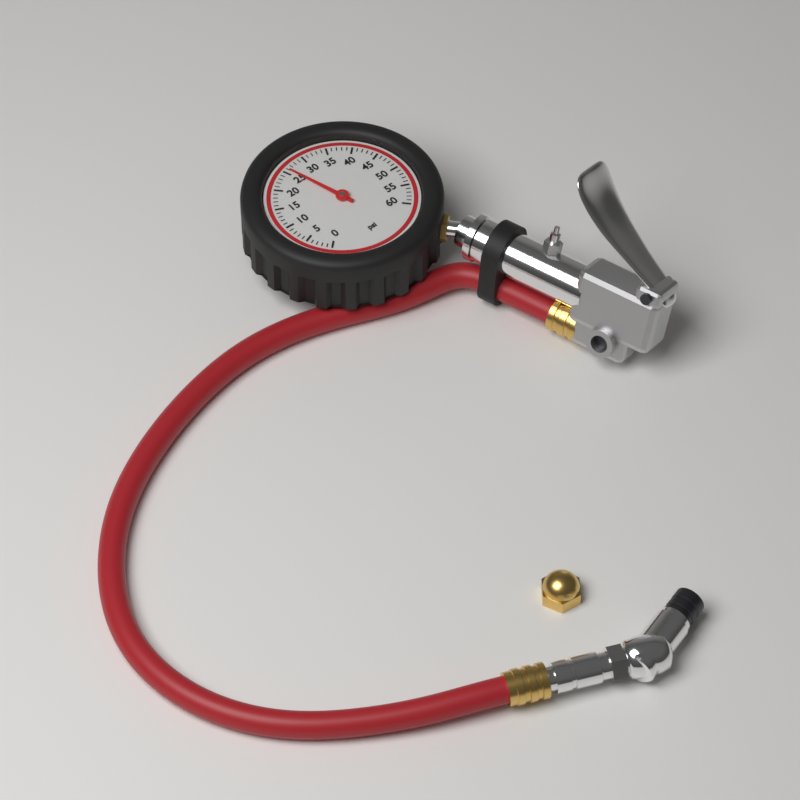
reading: 26 psi
